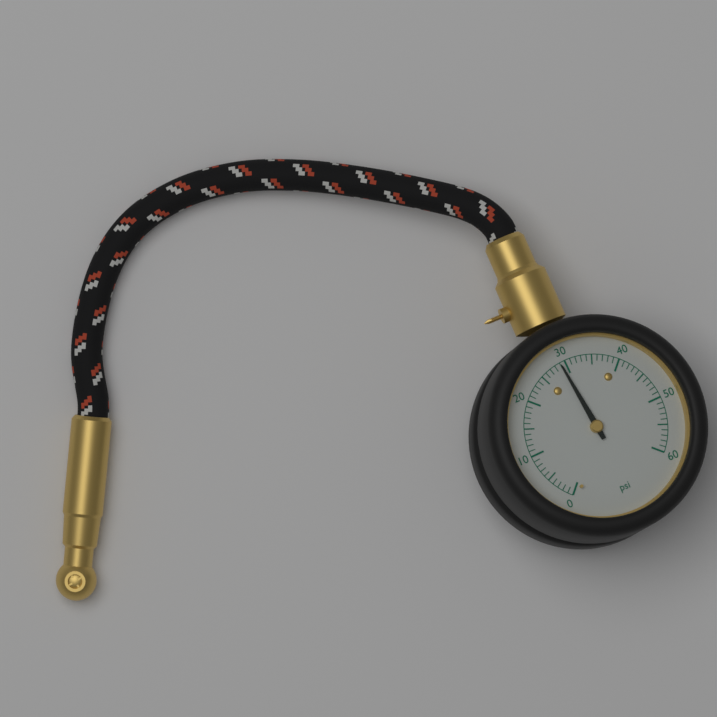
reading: 29 psi
